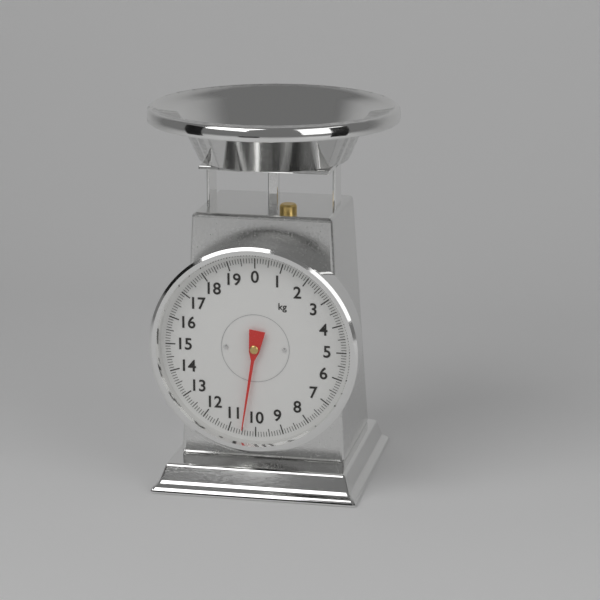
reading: 10.5 kg
